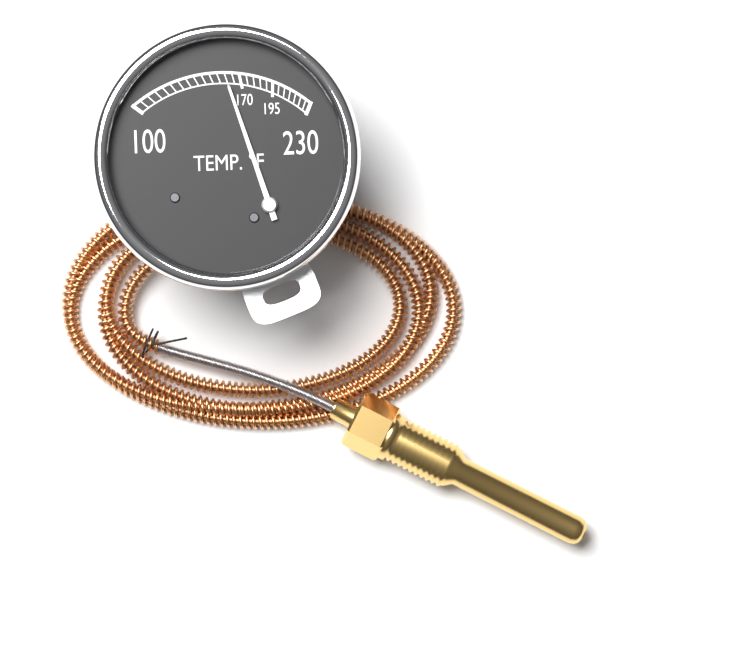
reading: 160 °F
